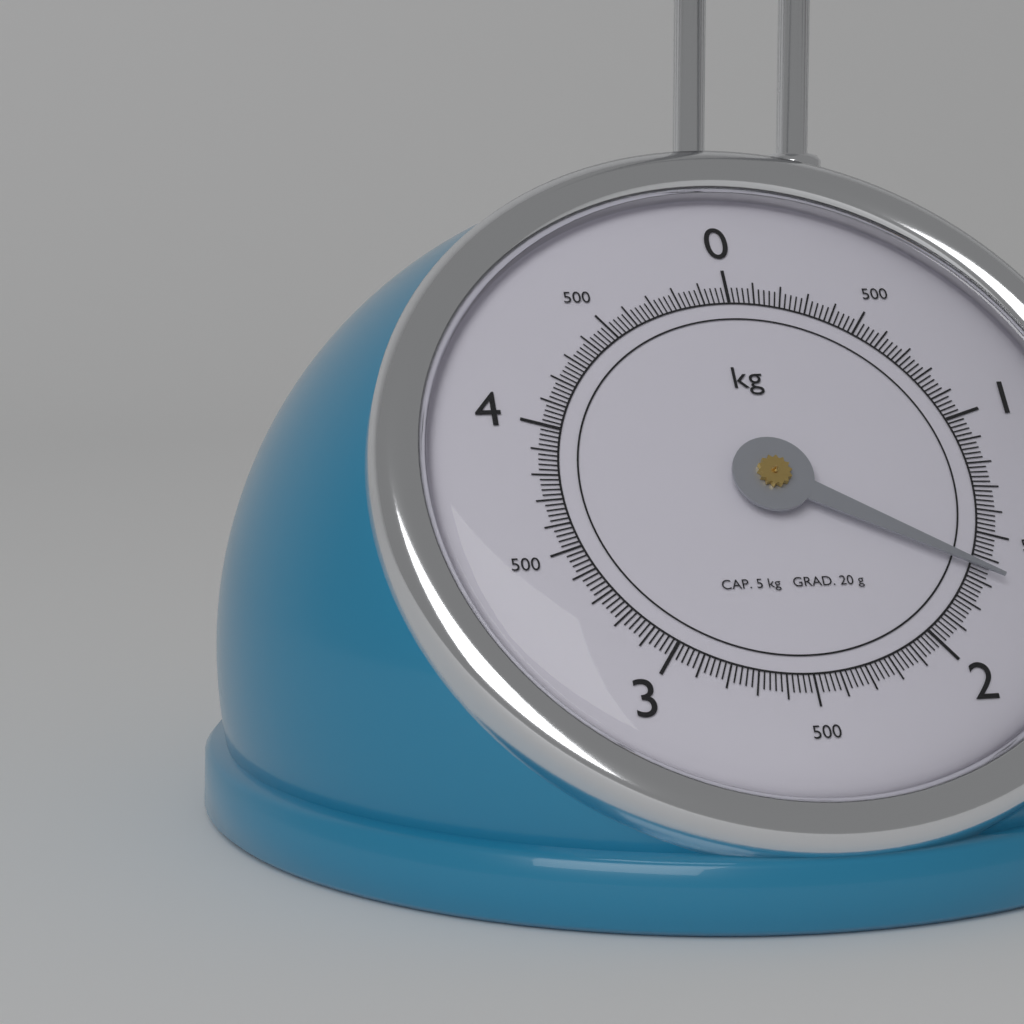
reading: 1.66 kg
